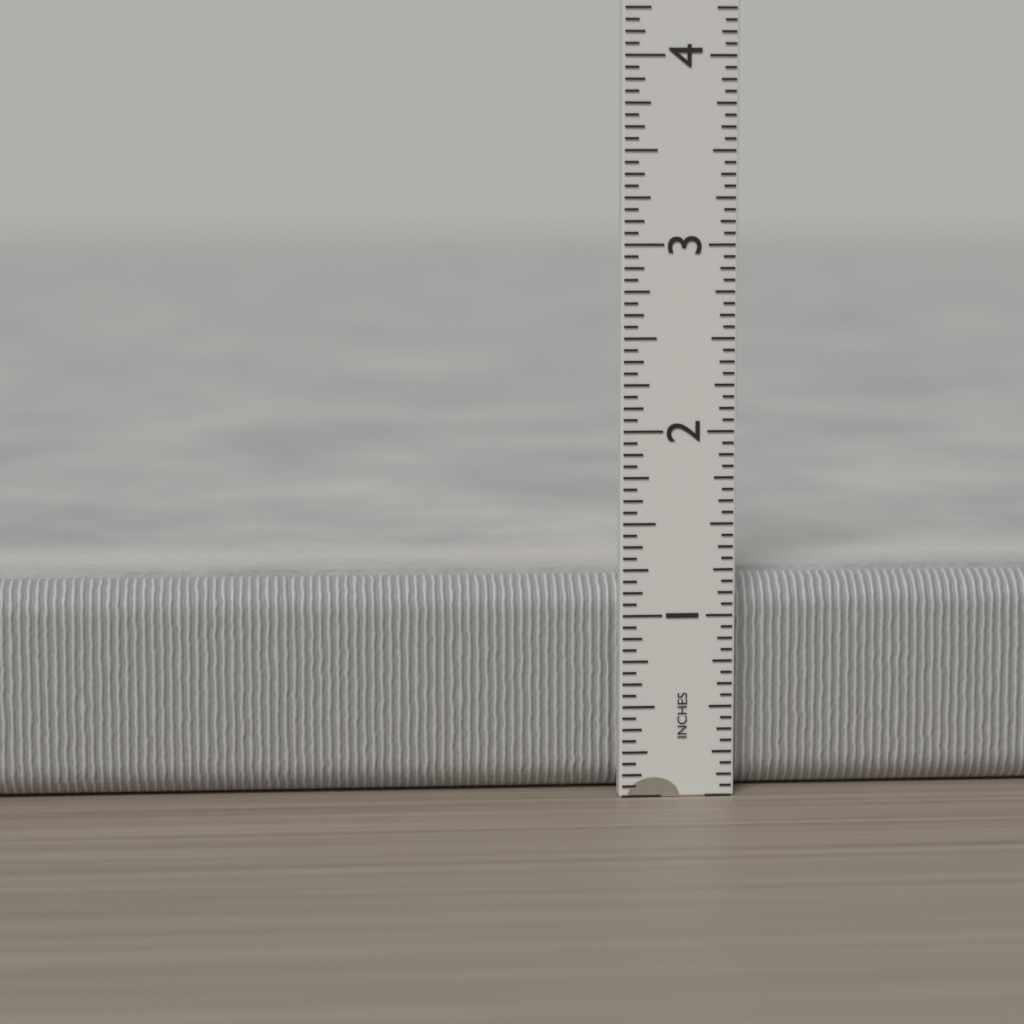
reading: 1.1875 in
